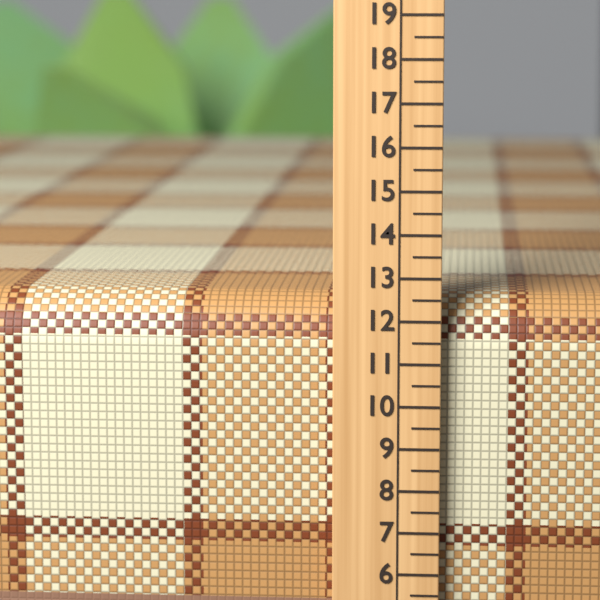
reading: 12.5 (no unit)
